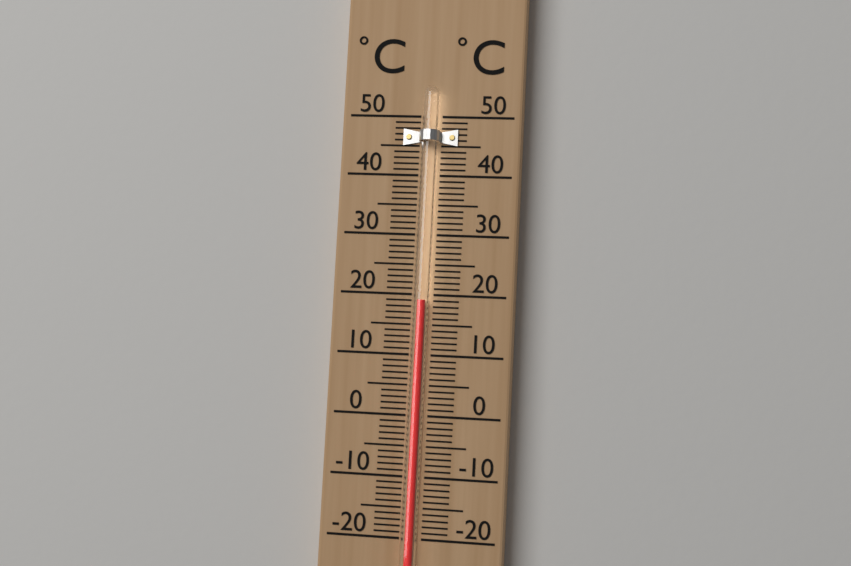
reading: 19 °C
